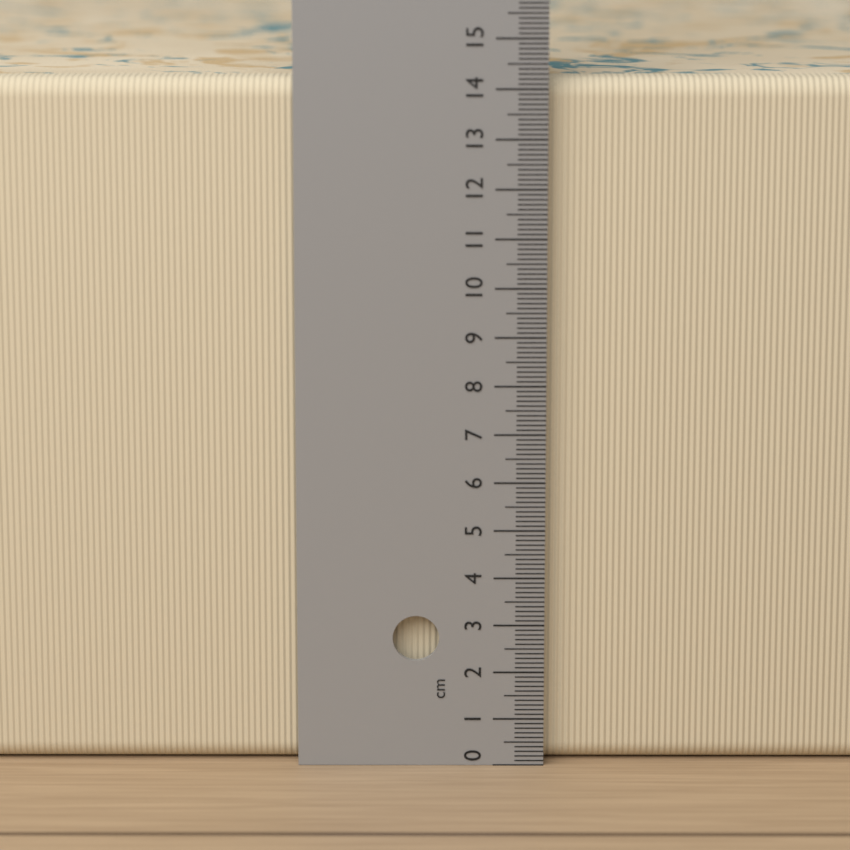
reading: 14.2 cm
